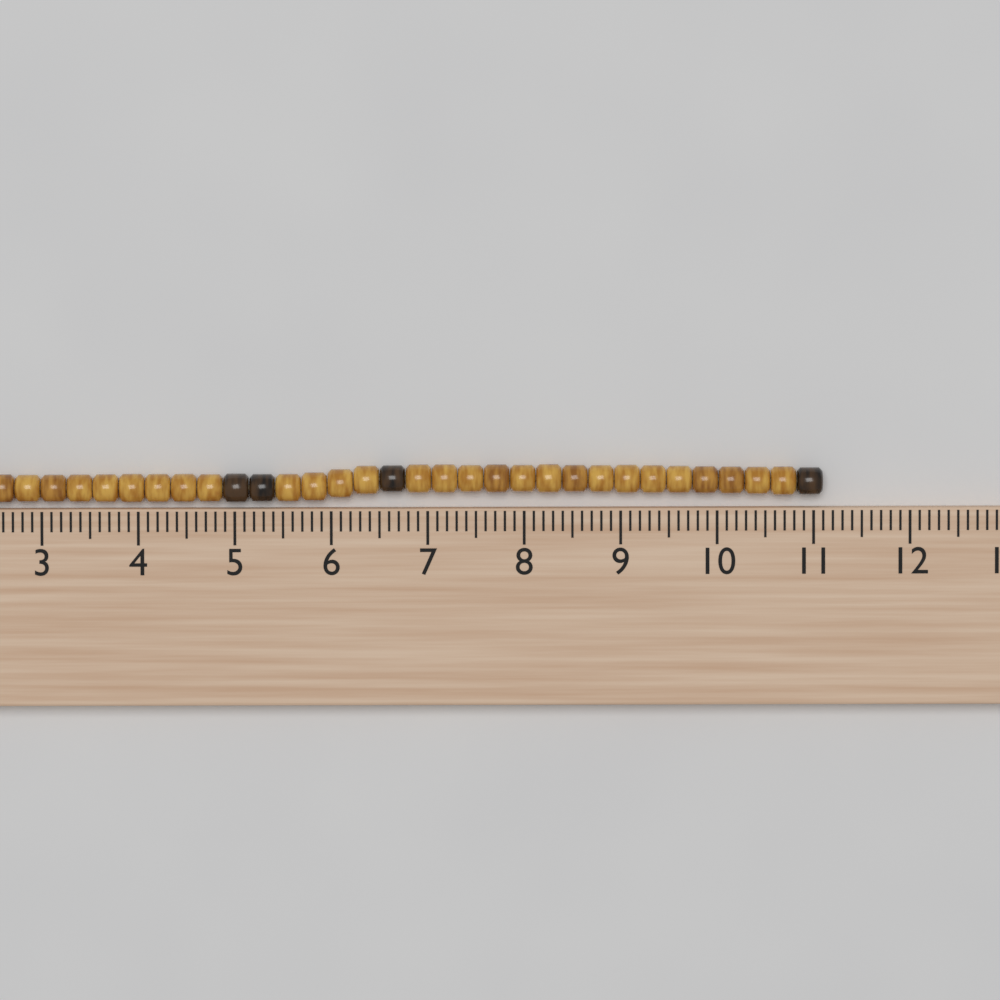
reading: 11.1 cm
